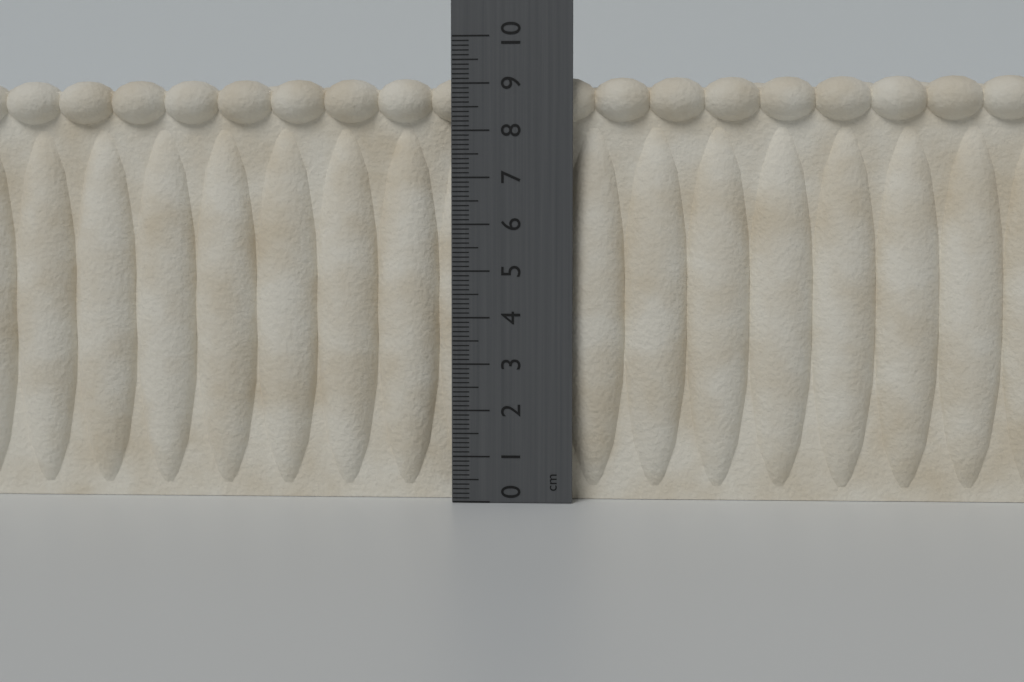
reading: 9.2 cm
